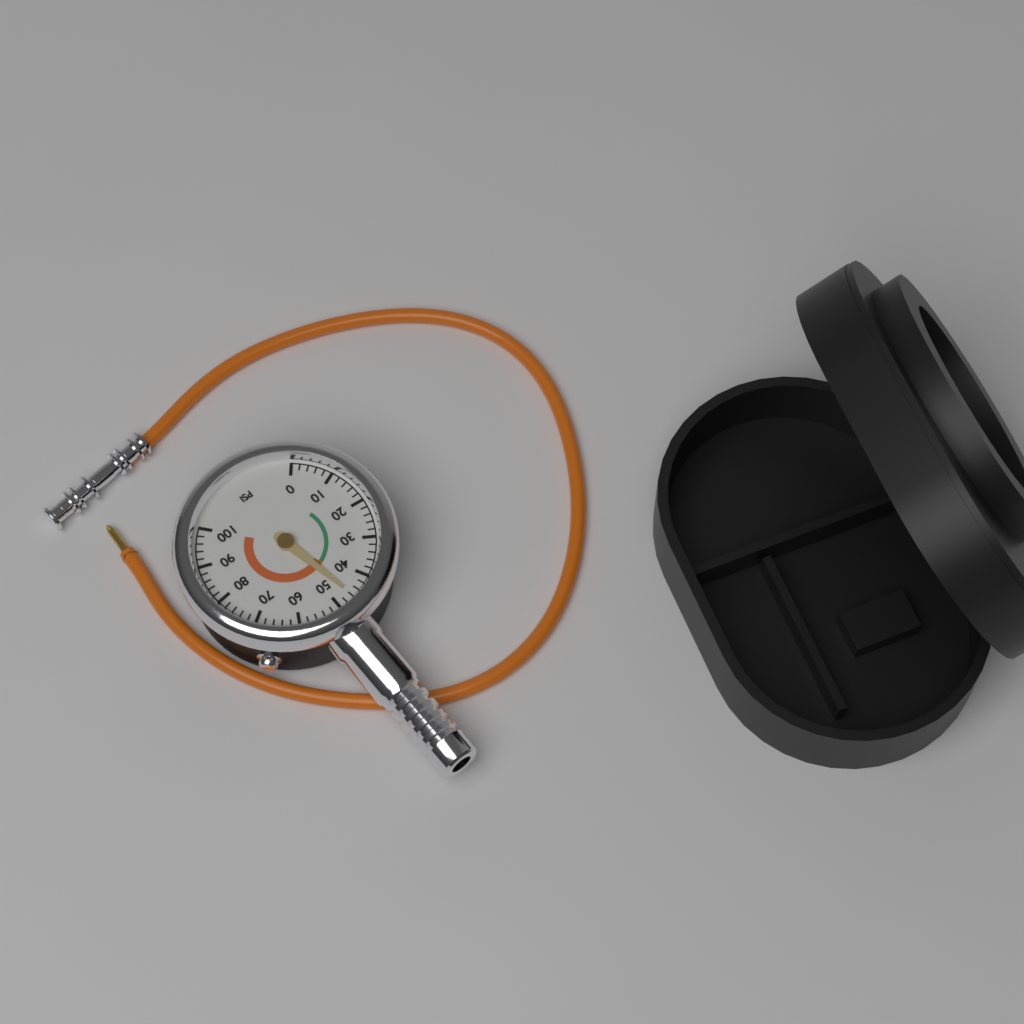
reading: 46 psi
